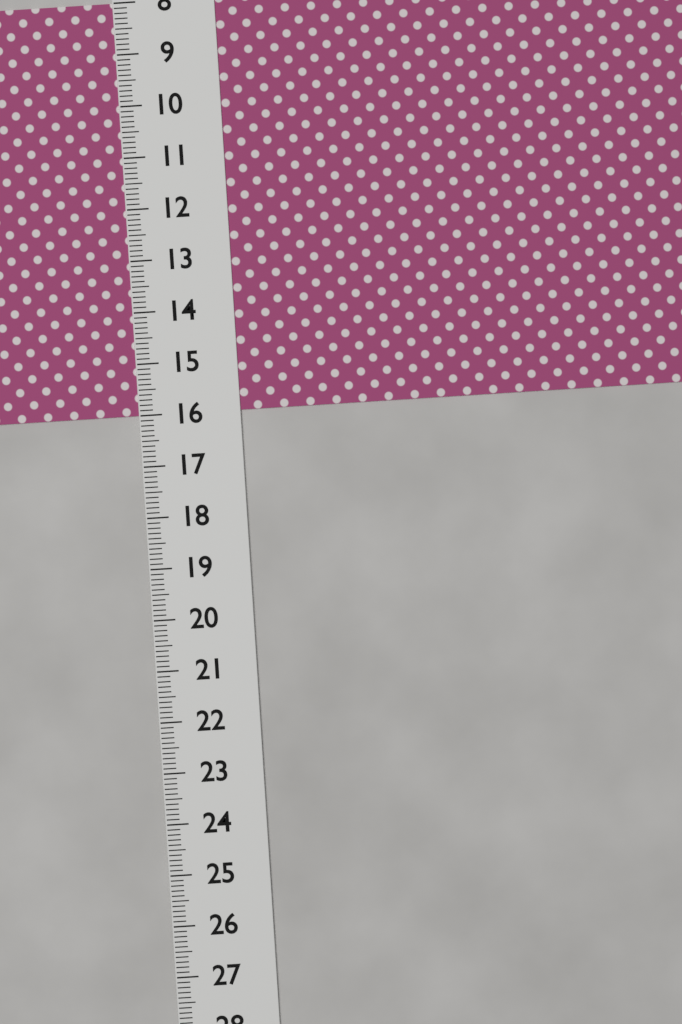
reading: 16.0 (no unit)
